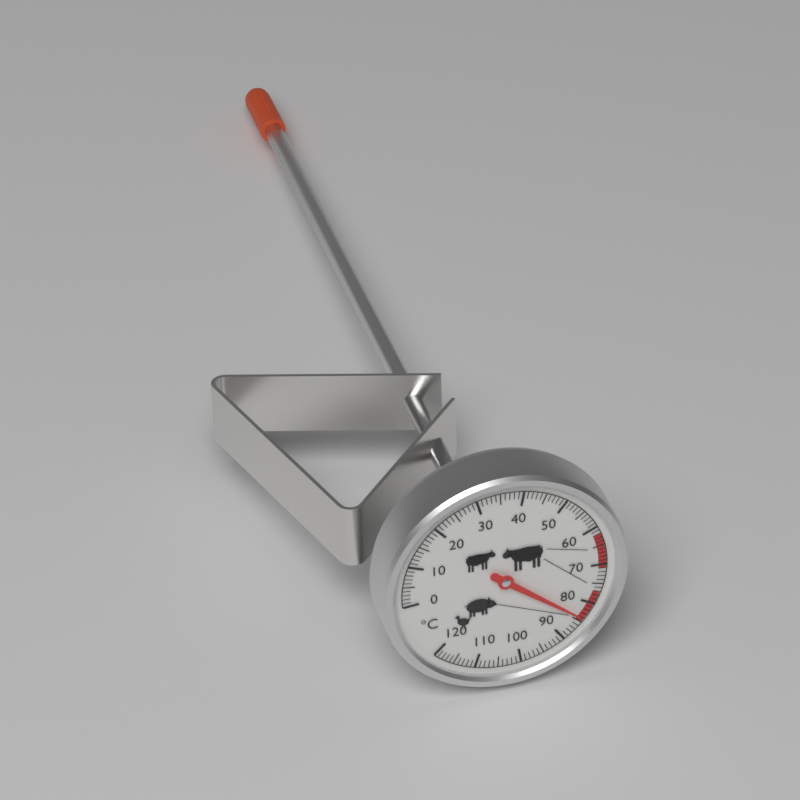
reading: 84 °C
